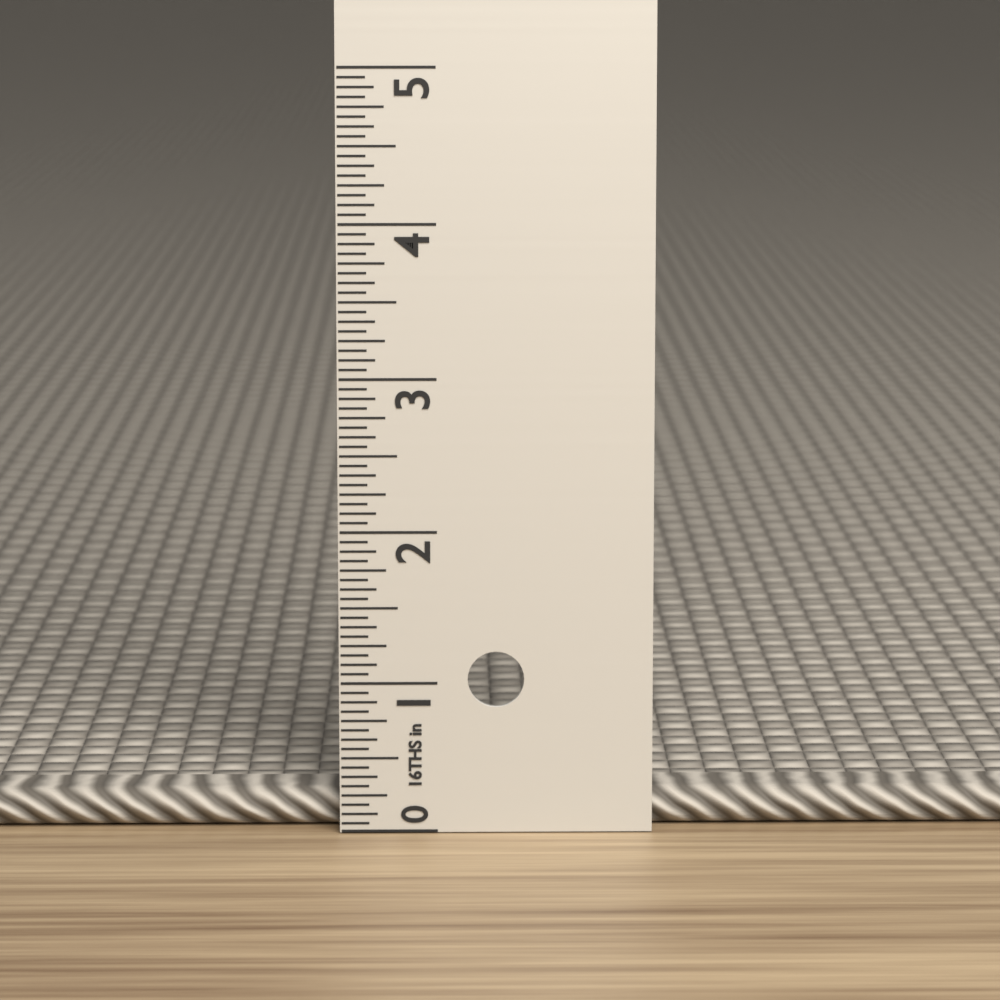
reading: 0.2500 in
